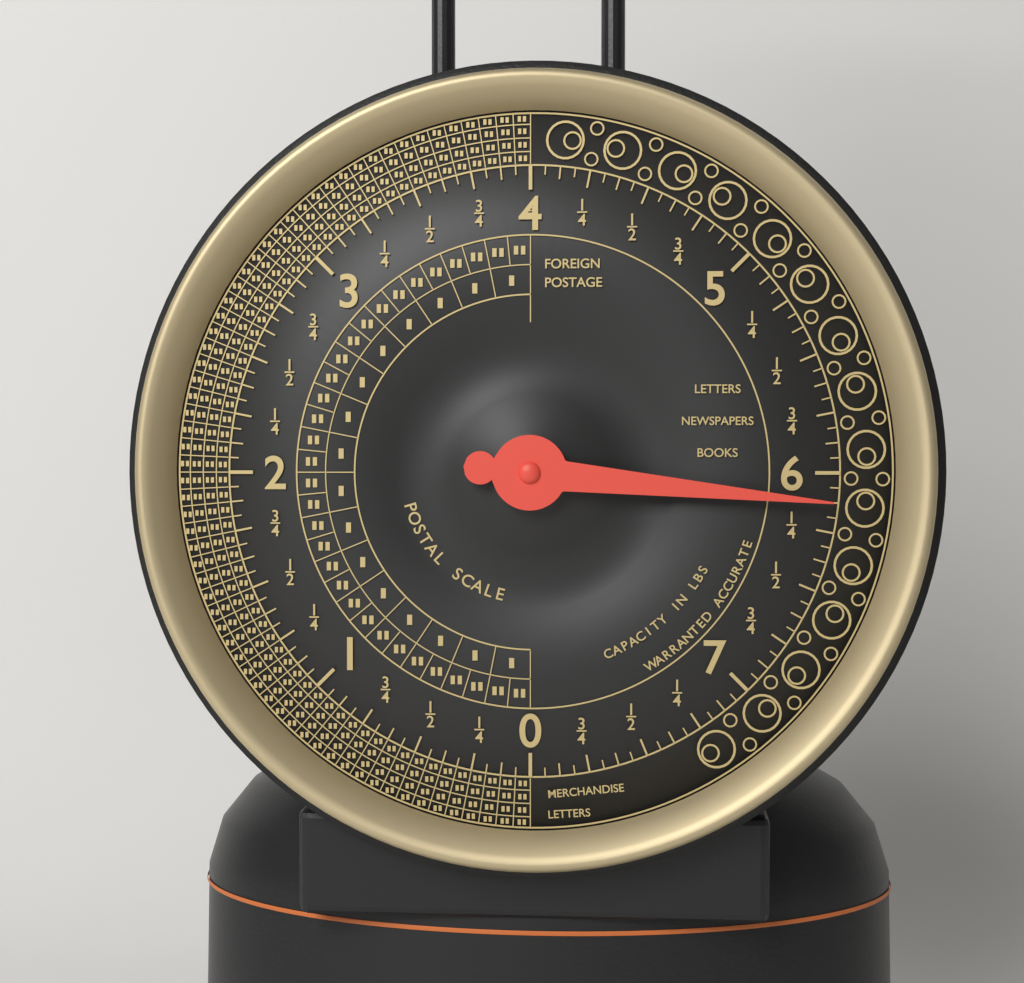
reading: 6.1250 lbs
